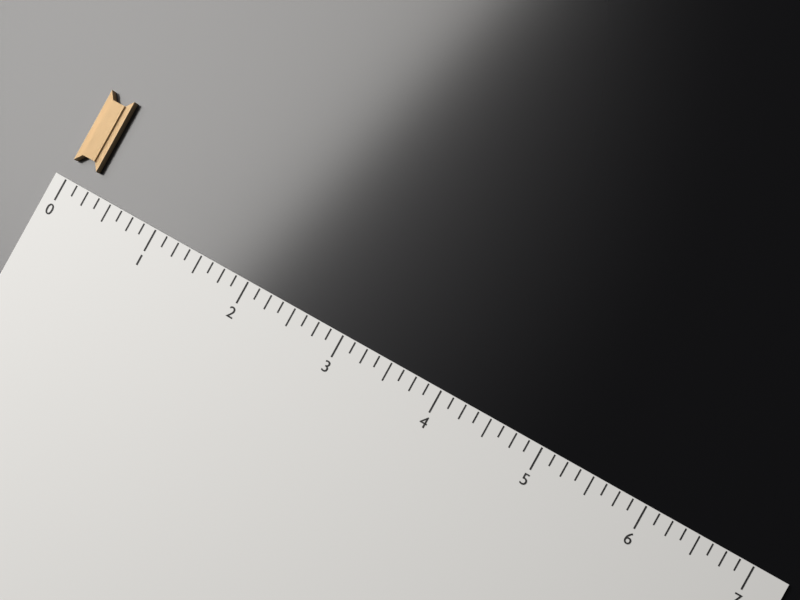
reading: 0.250 (no unit)
